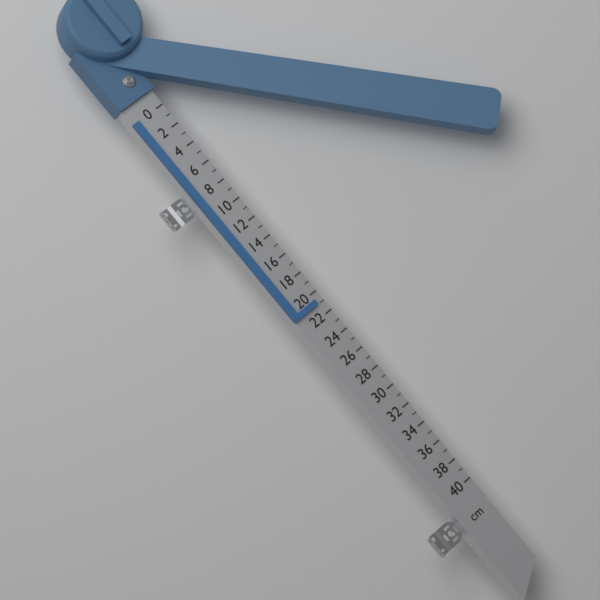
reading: 21 cm
